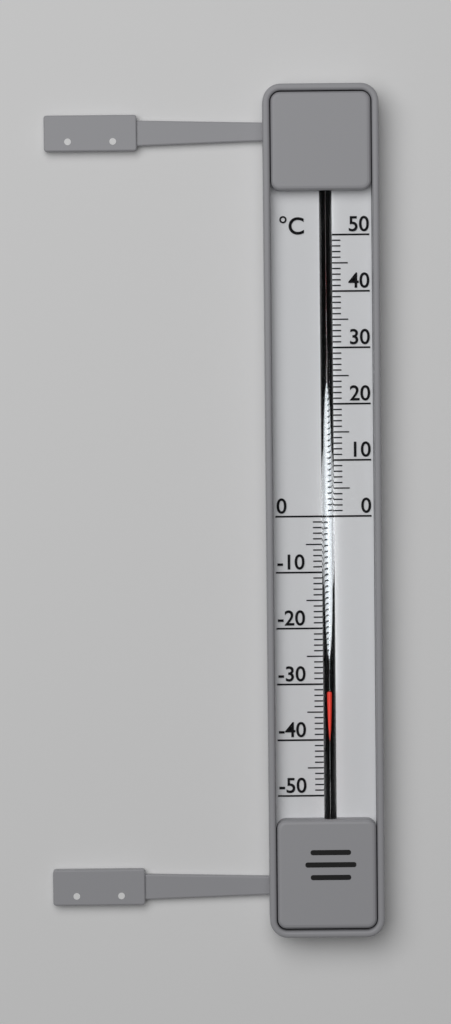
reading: -31 °C
